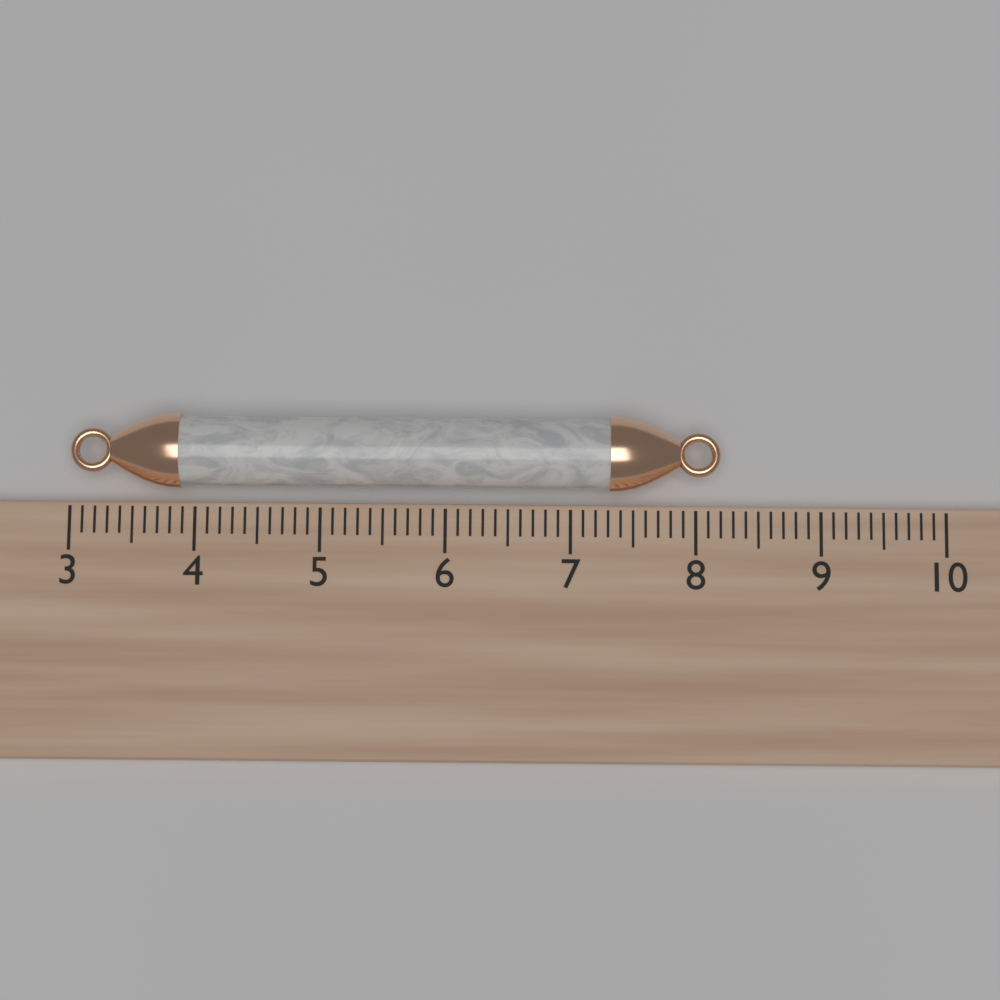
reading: 8.2 (no unit)
